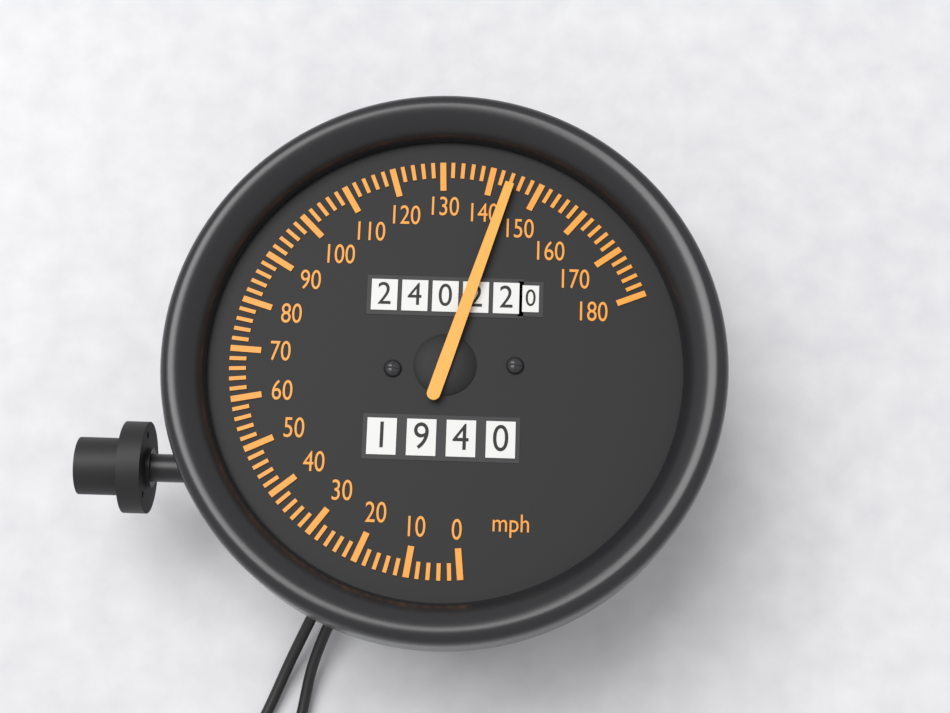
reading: 144 mph
